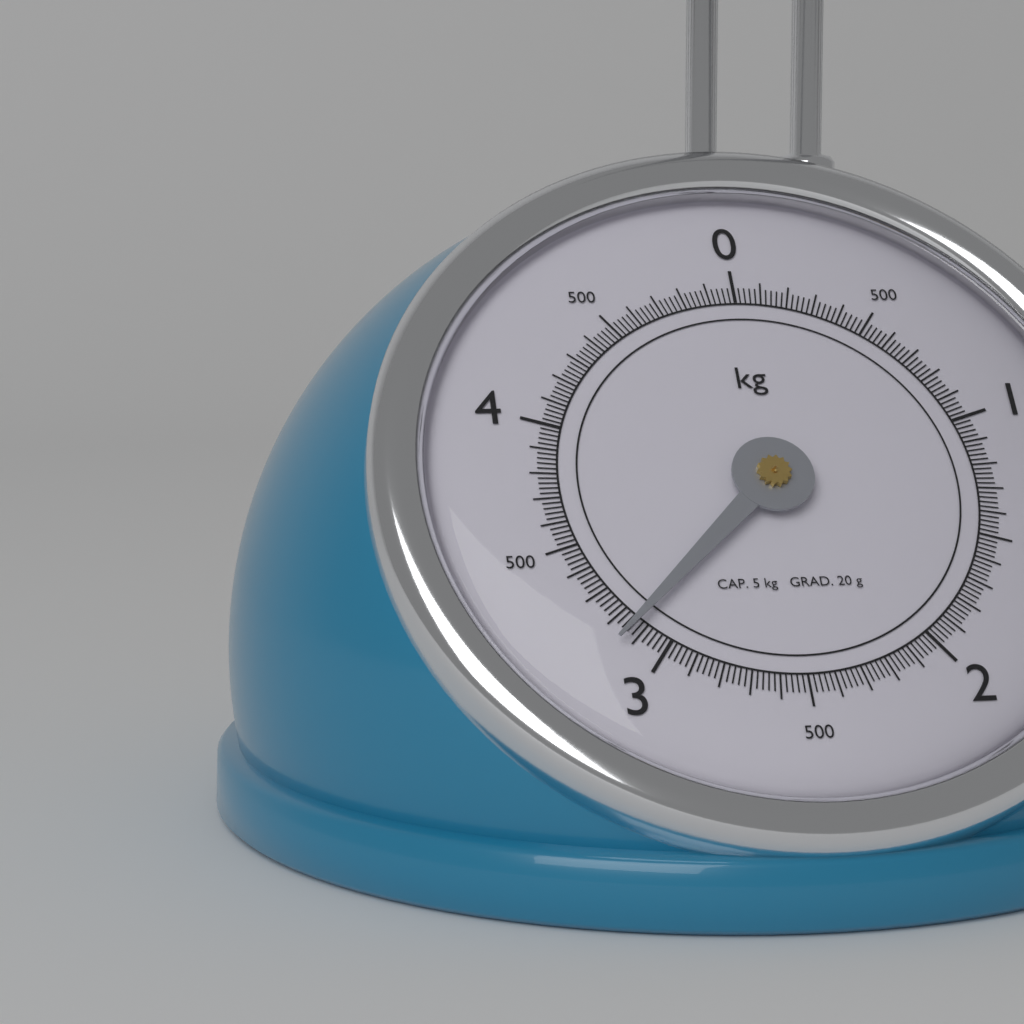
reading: 3.14 kg
